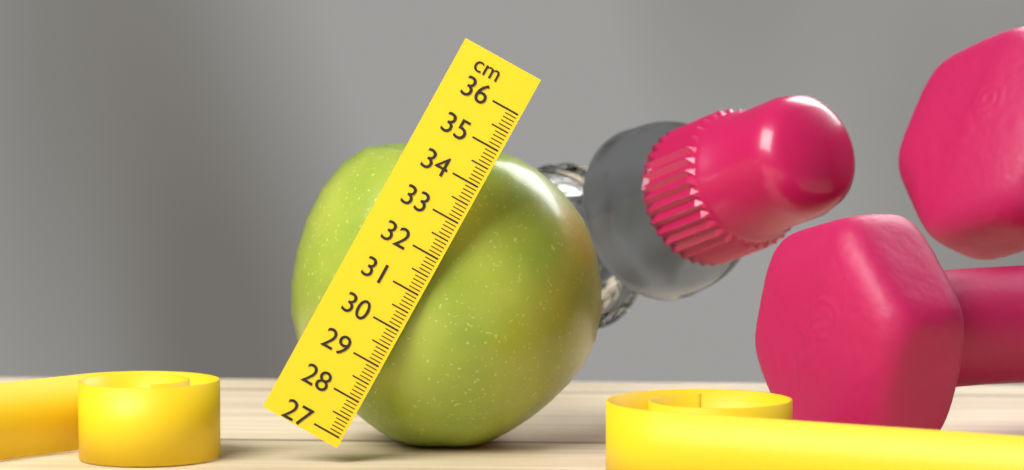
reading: 34.8 cm
